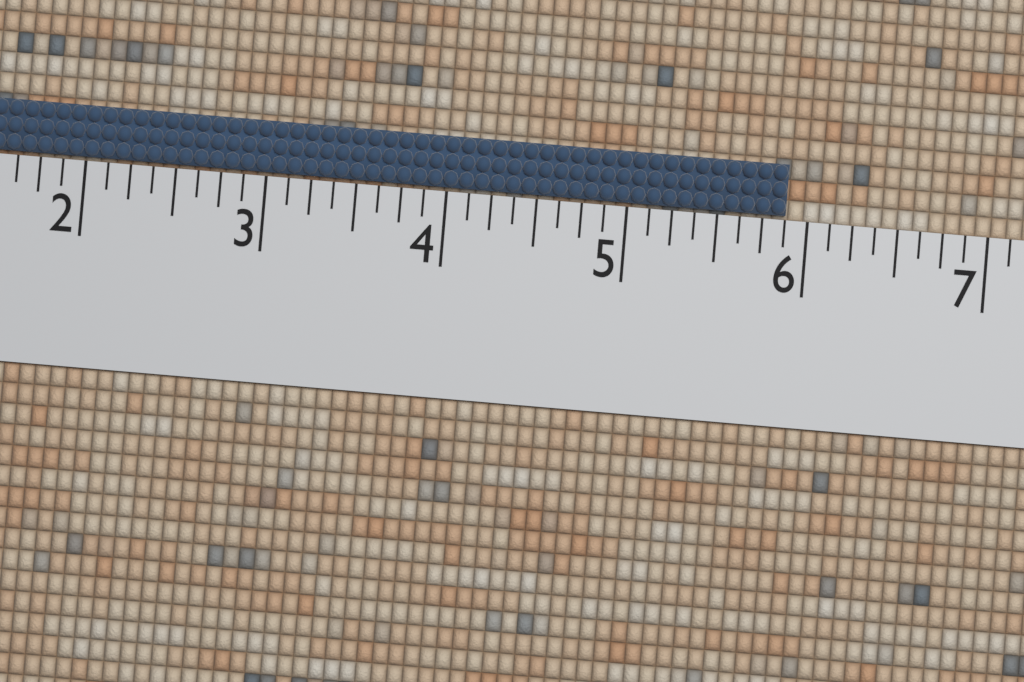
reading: 5.875 (no unit)
